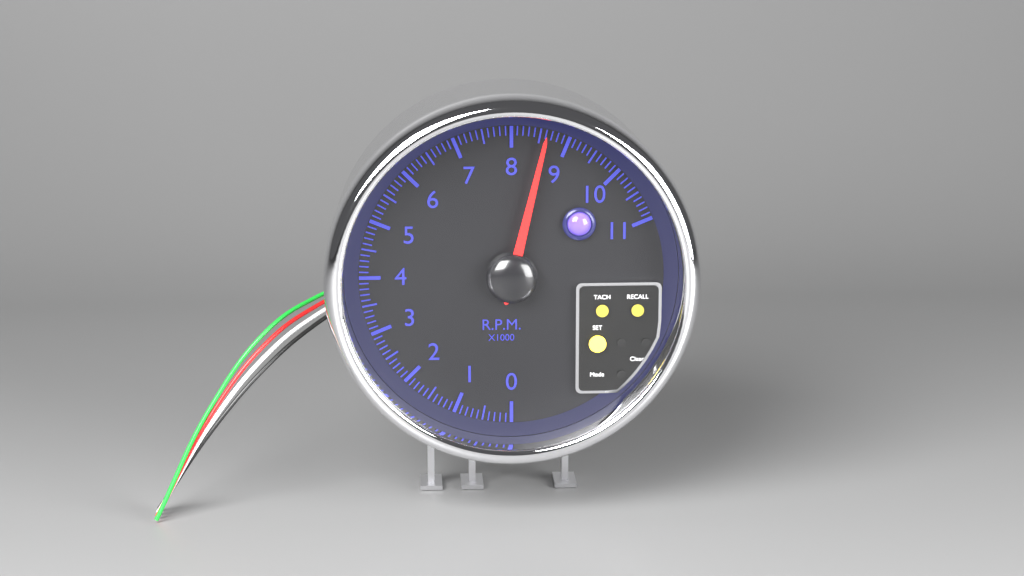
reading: 8.6 rpm x1000
